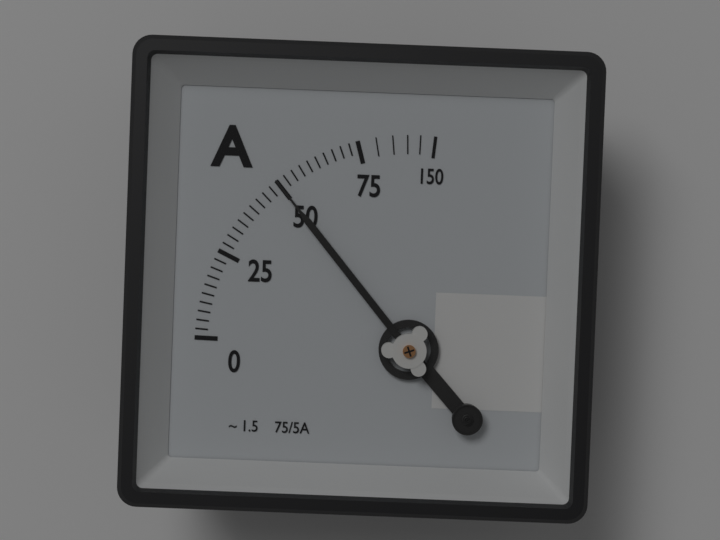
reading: 50.0 A
